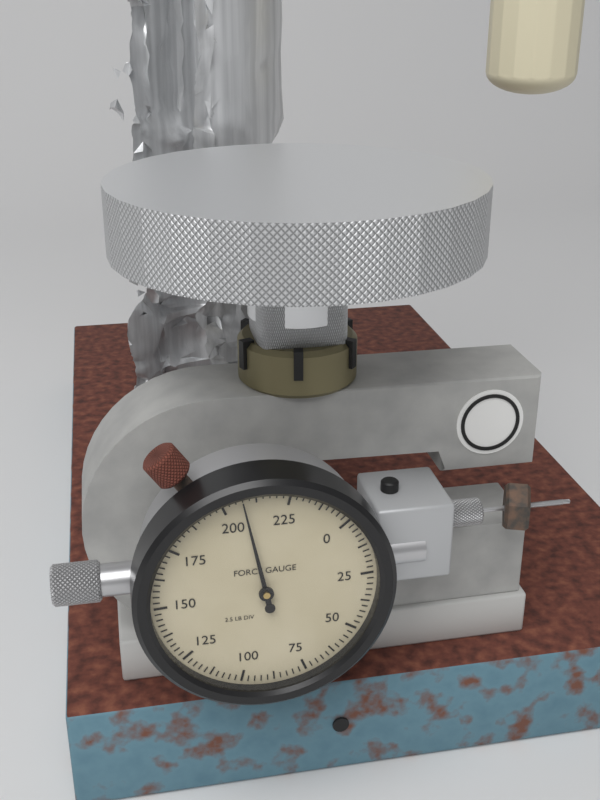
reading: 207.5 lb
